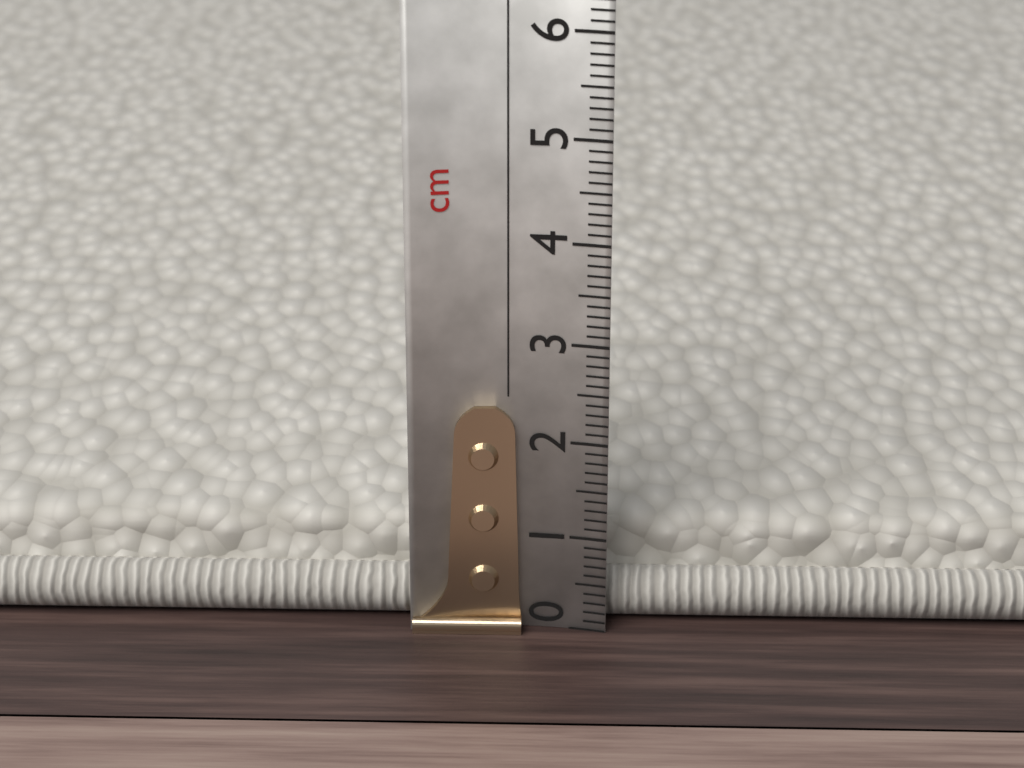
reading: 0.9 cm
